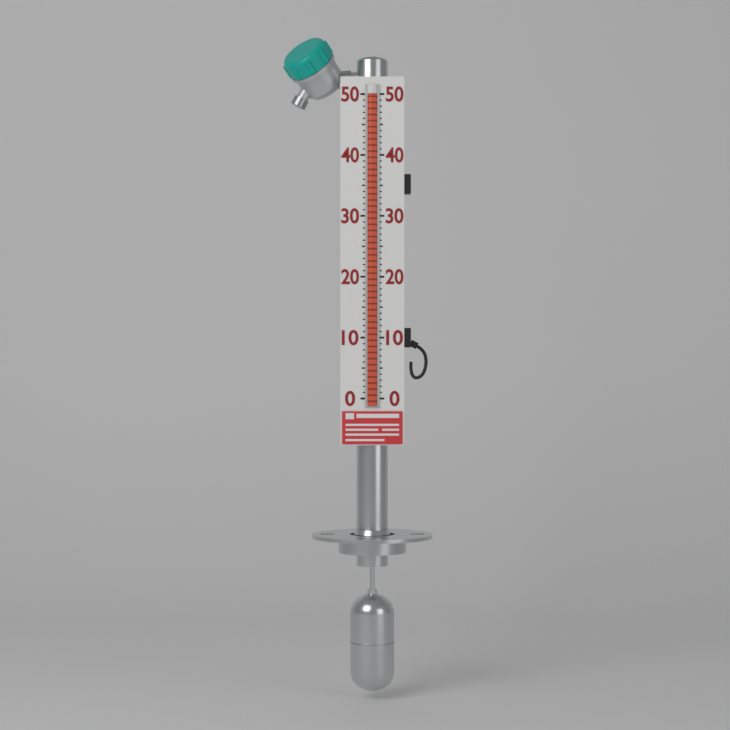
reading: 50 (no unit)
